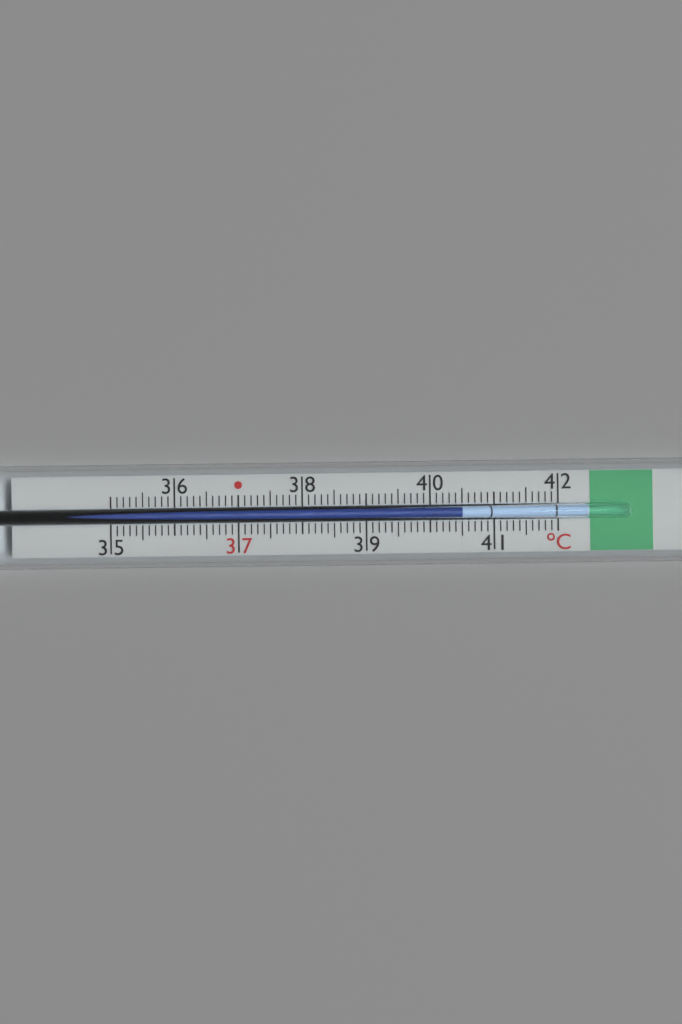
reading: 40.5 °C
